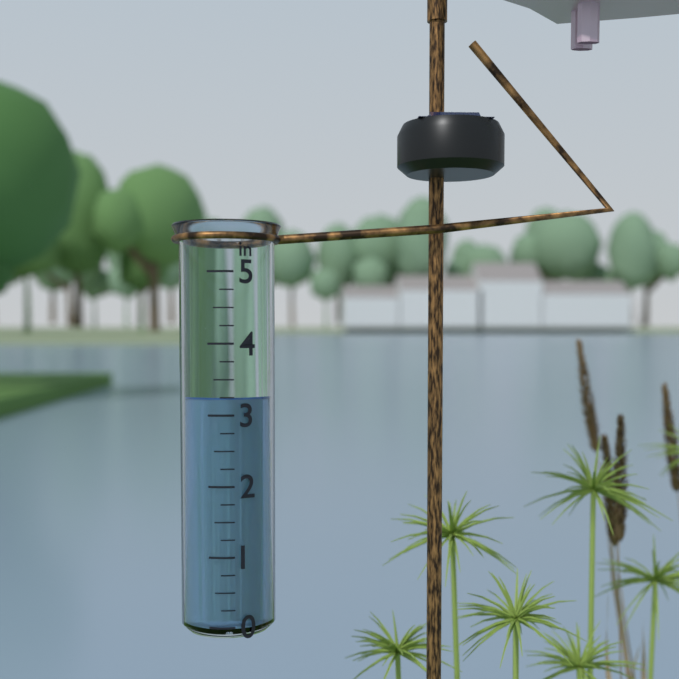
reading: 3.25 in
